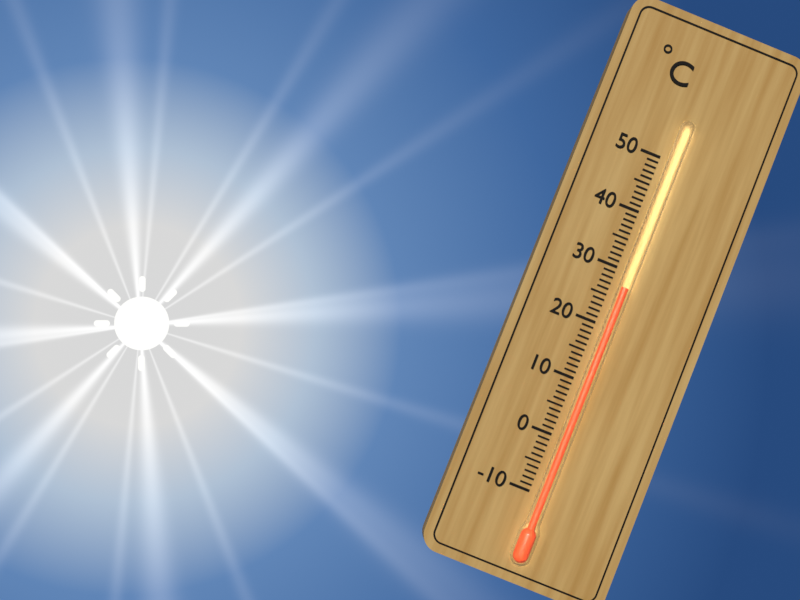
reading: 27 °C
